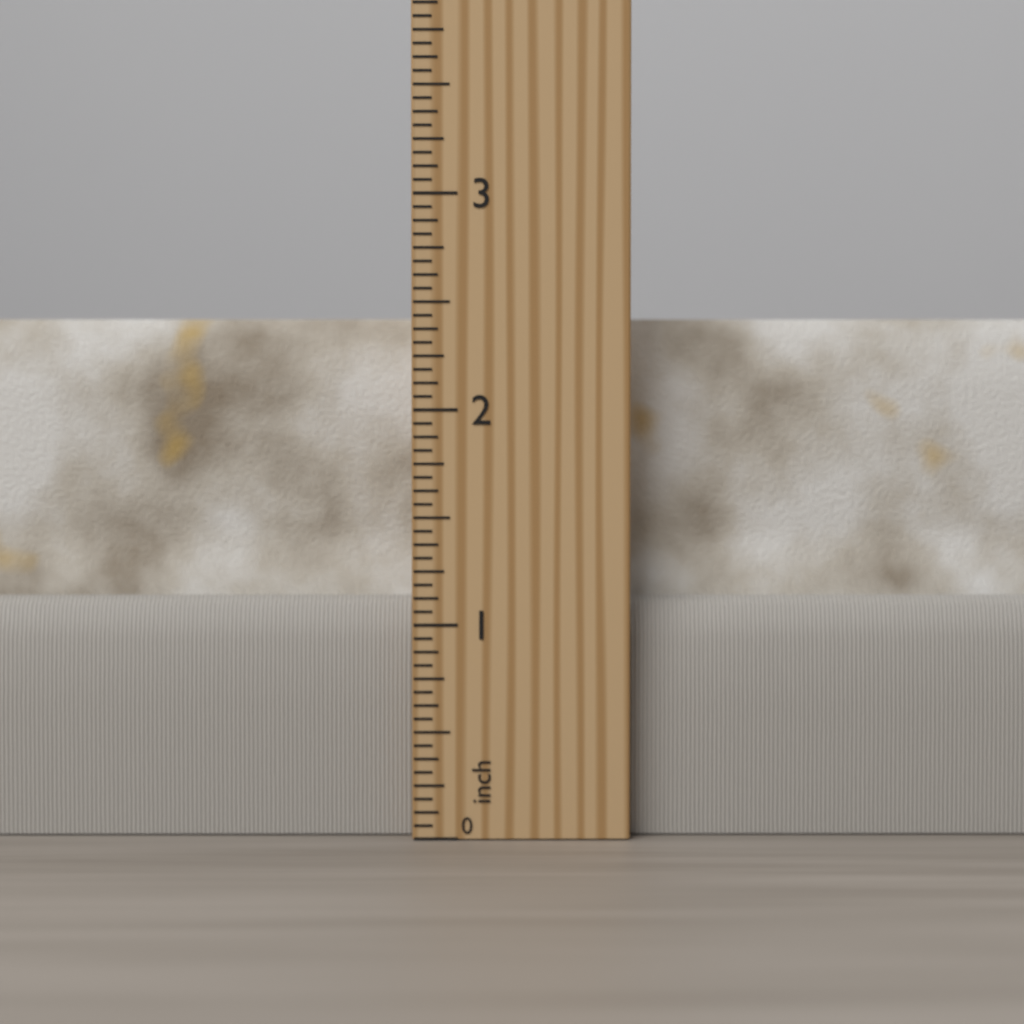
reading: 2.4375 inch
